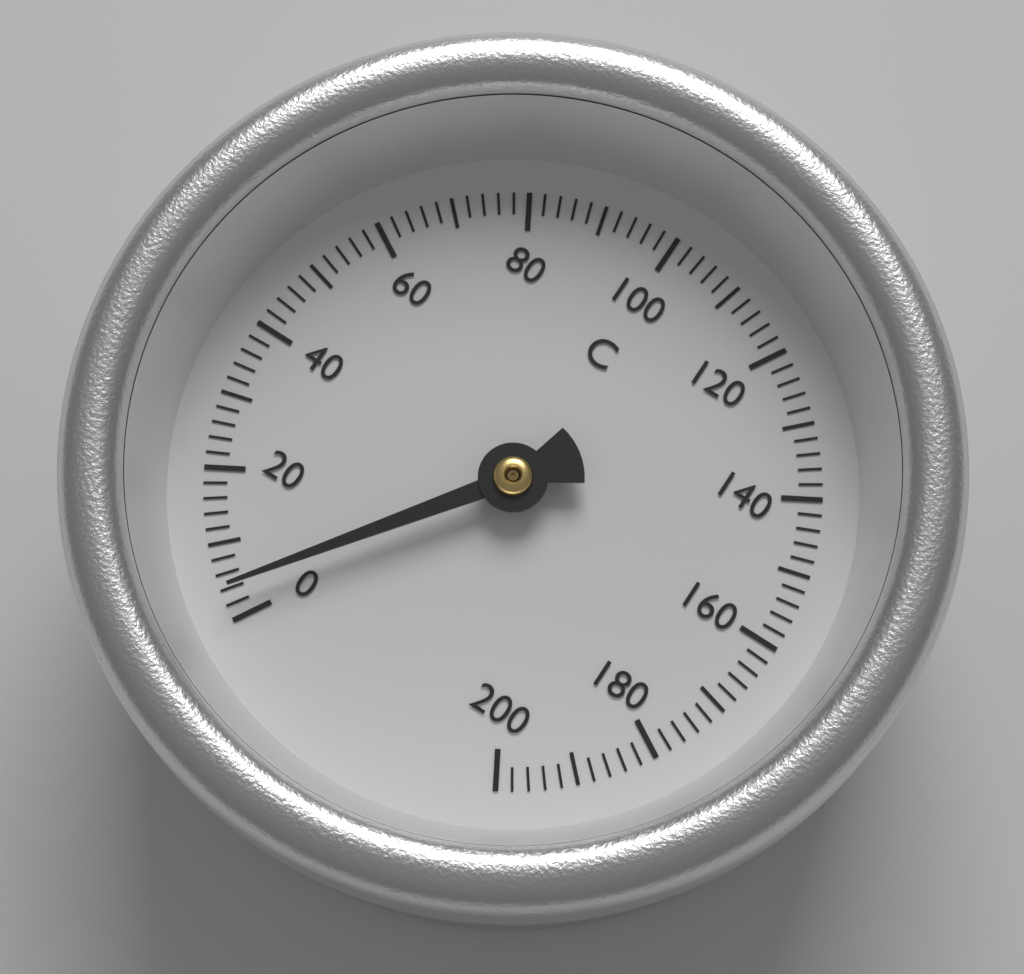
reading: 4 °C
